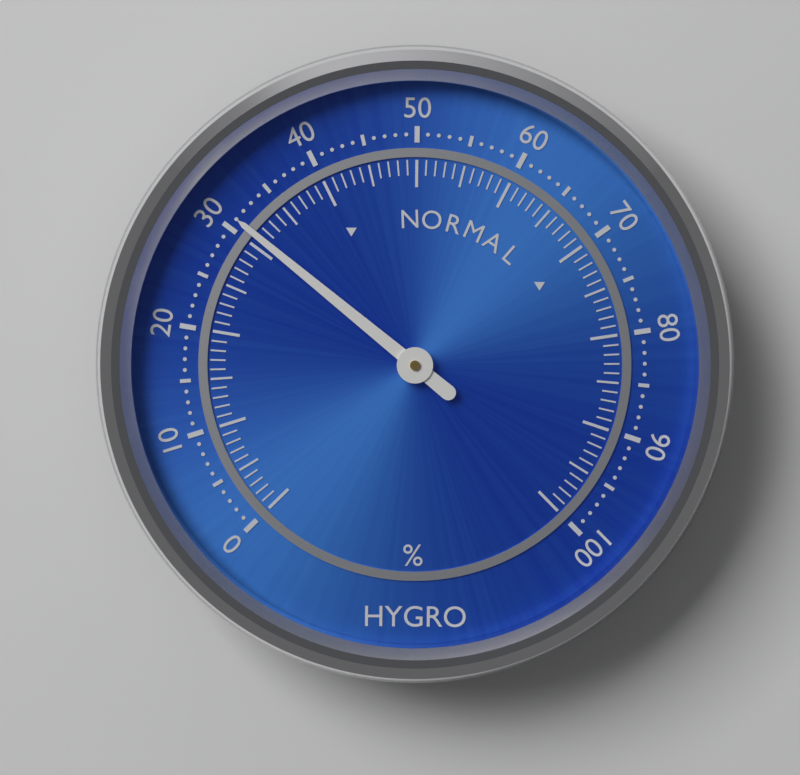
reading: 31 %
